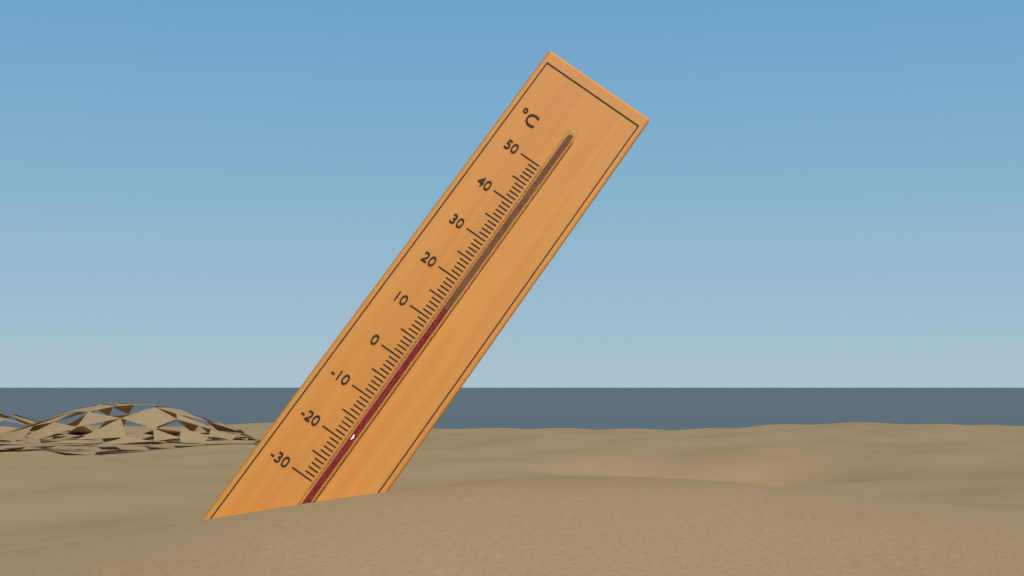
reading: 13 °C
